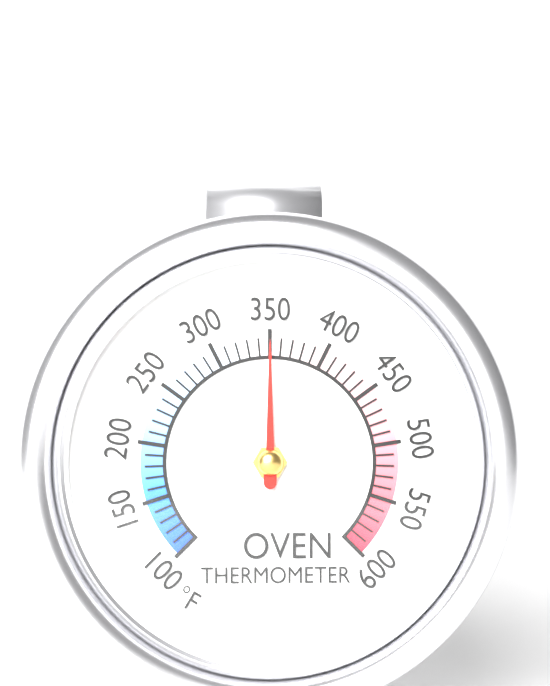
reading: 350 °F
